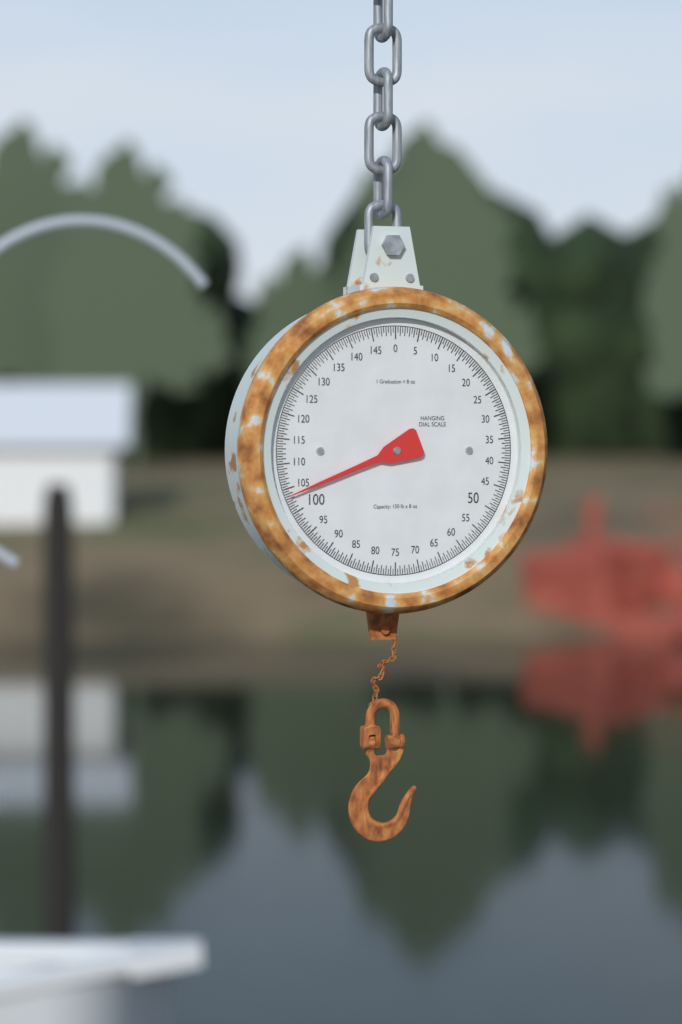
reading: 103.5 lb
